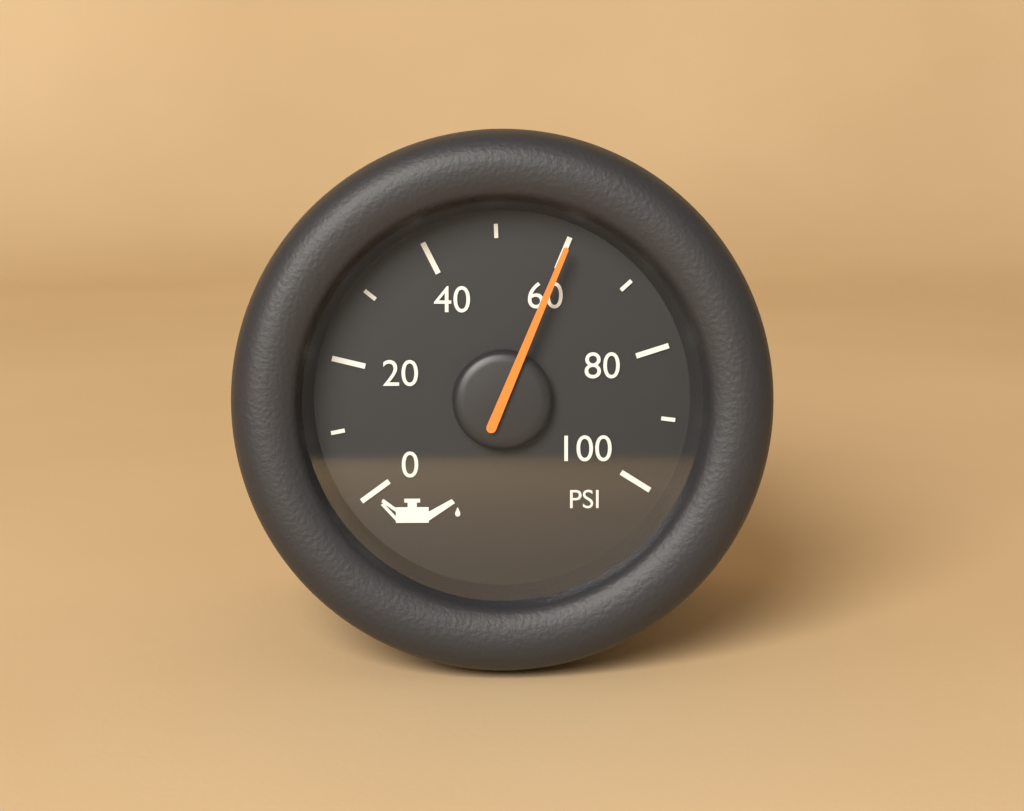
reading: 60 PSI
